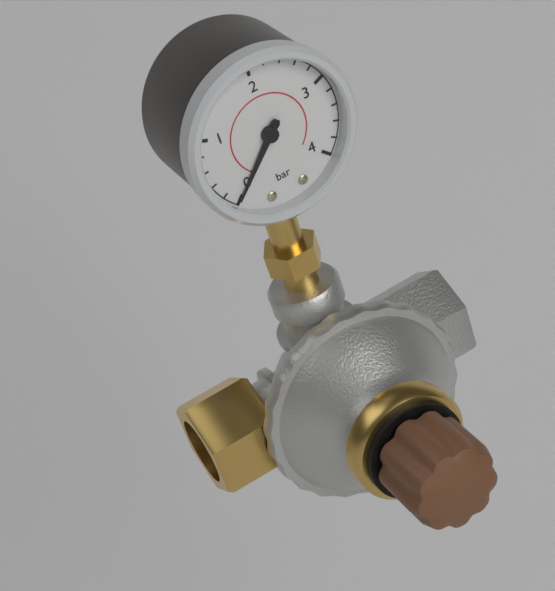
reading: 0.0 bar
